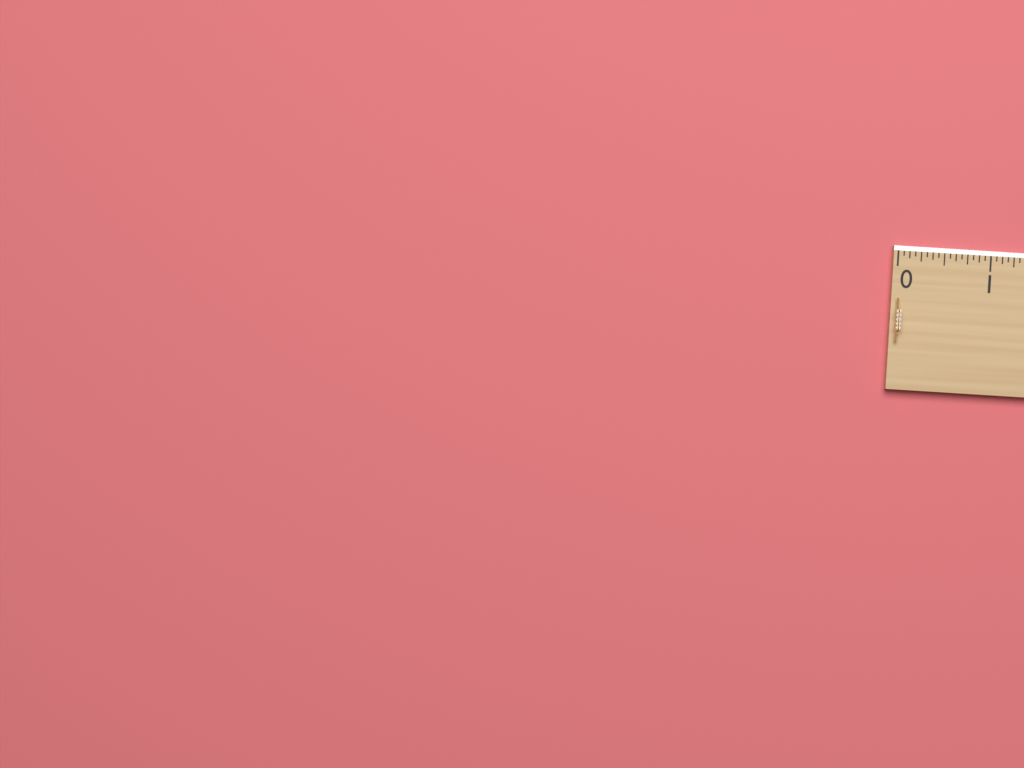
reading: 0.0625 (no unit)
